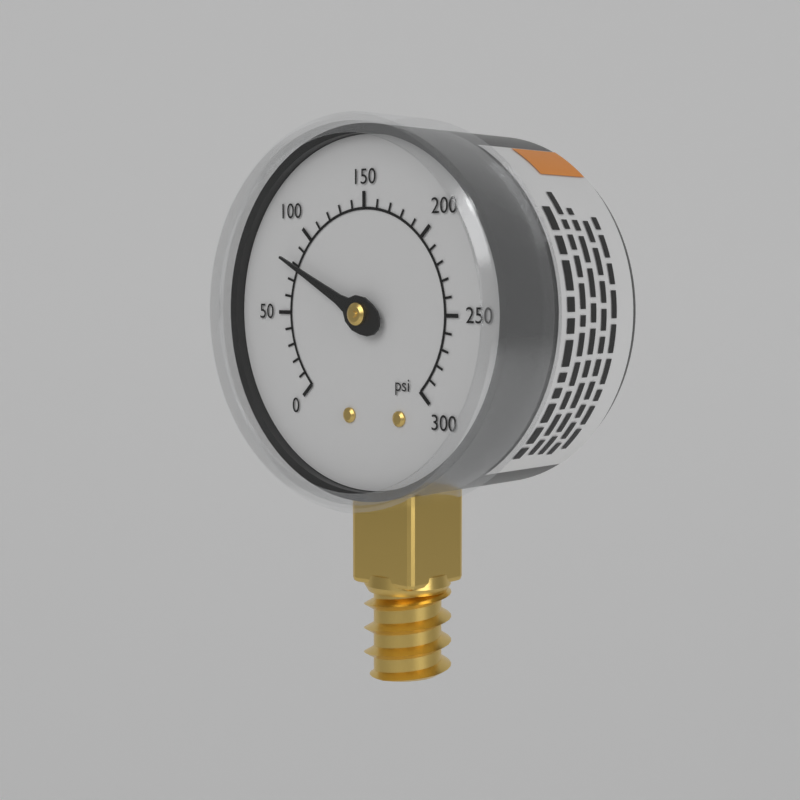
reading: 80 psi
